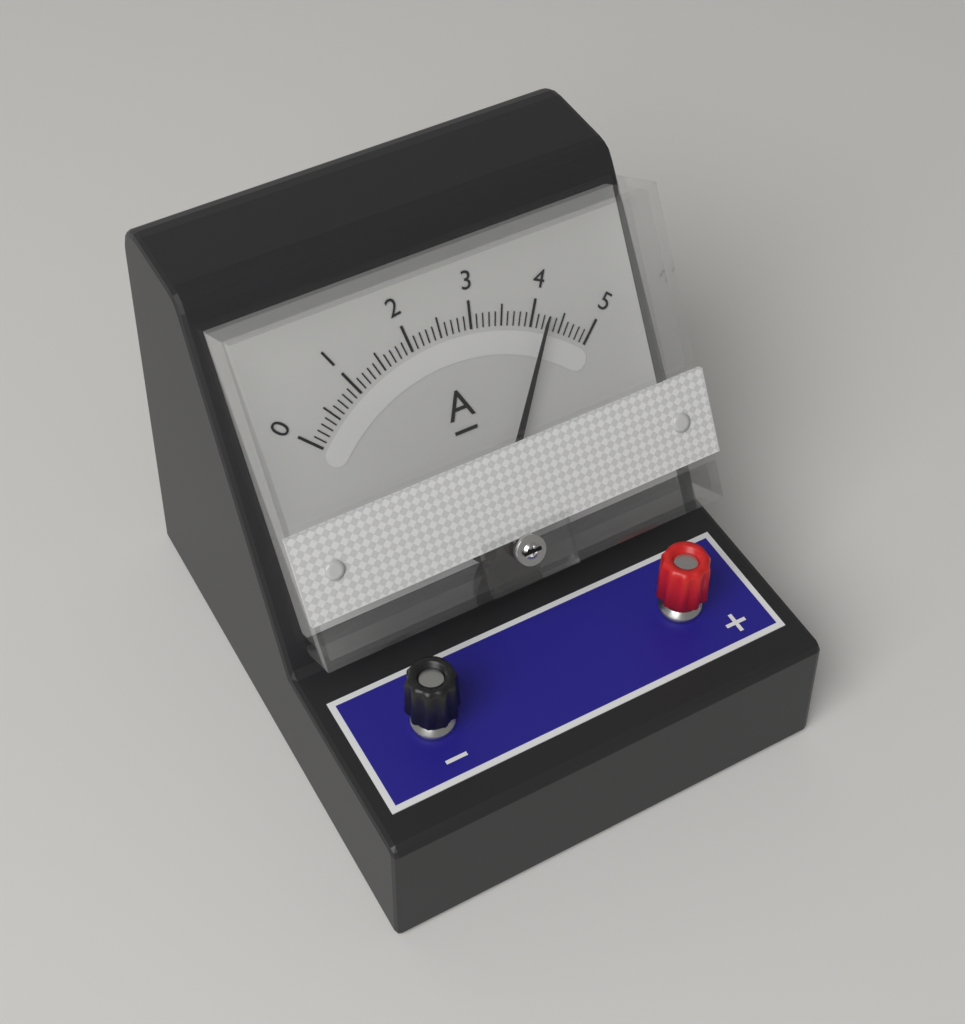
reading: 4.2 A
